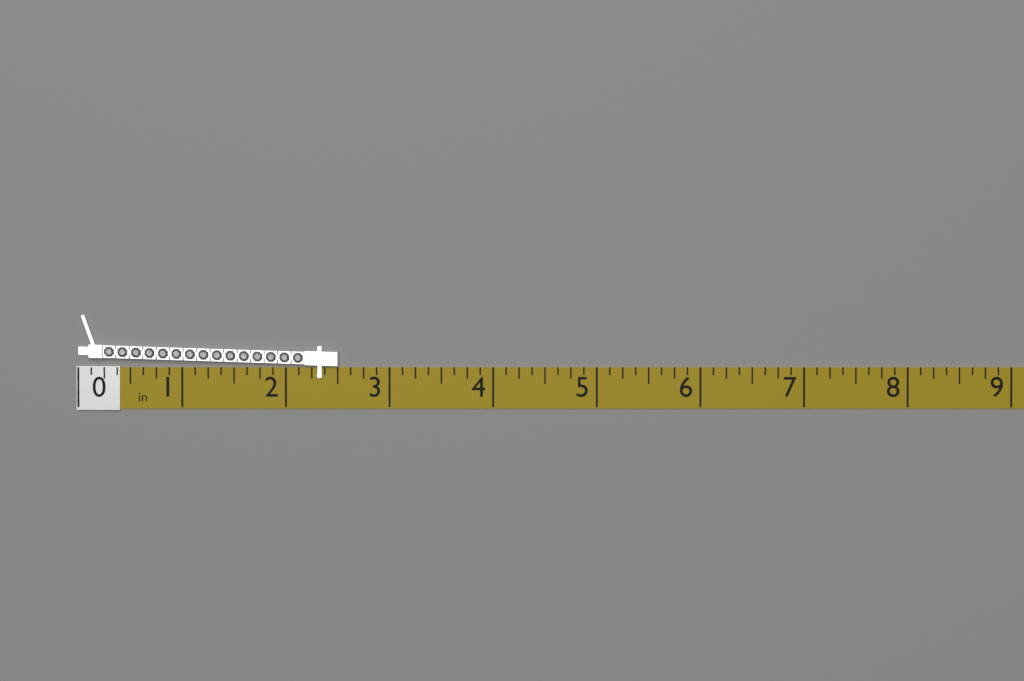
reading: 2.500 in
